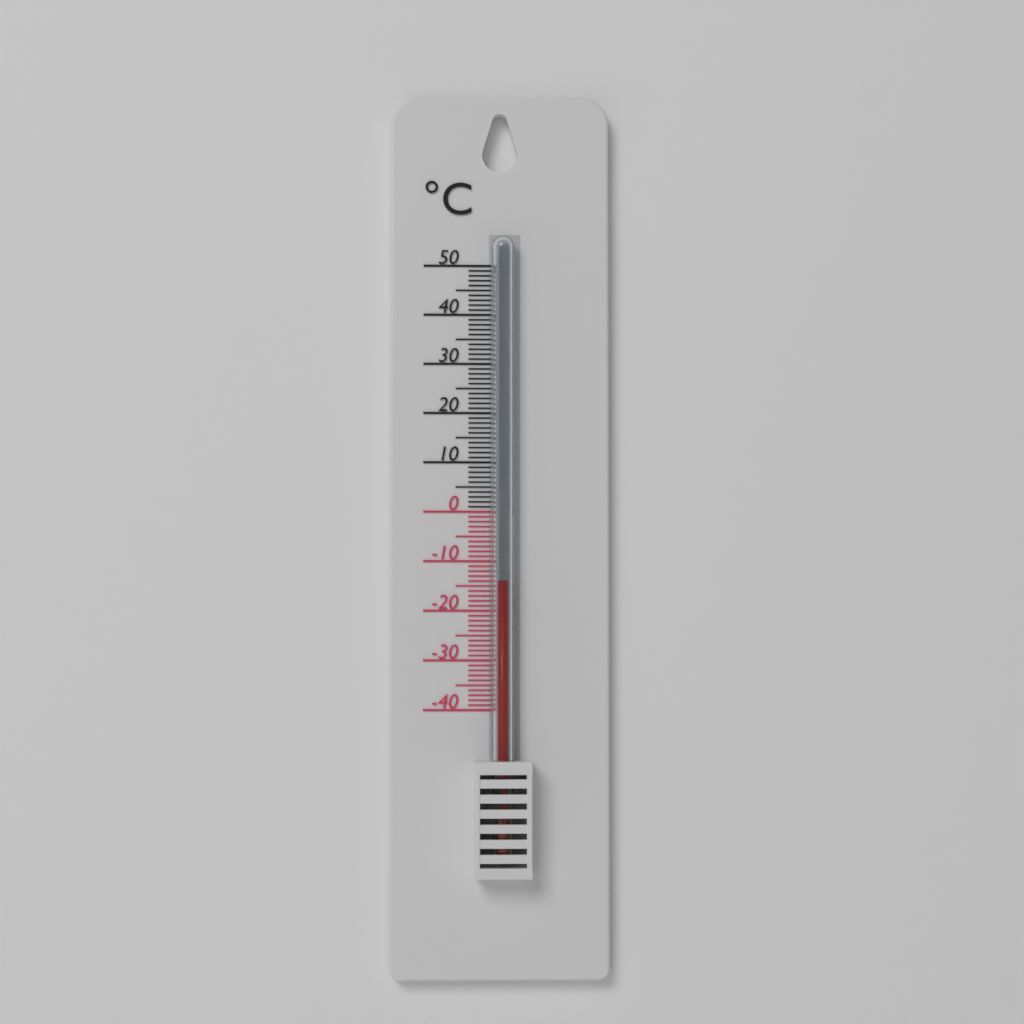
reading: -14 °C
